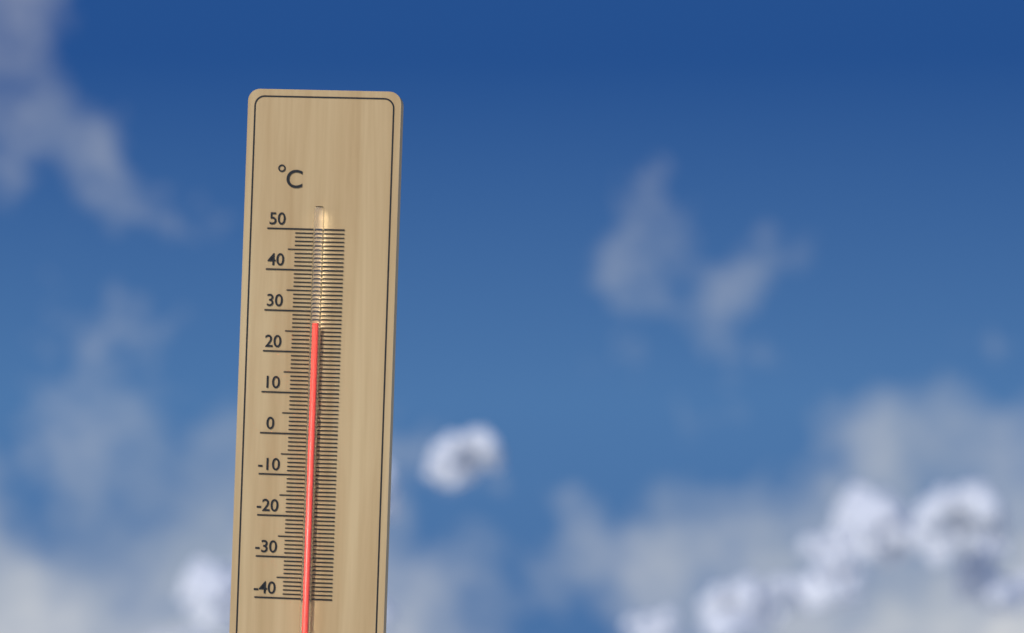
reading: 27 °C
